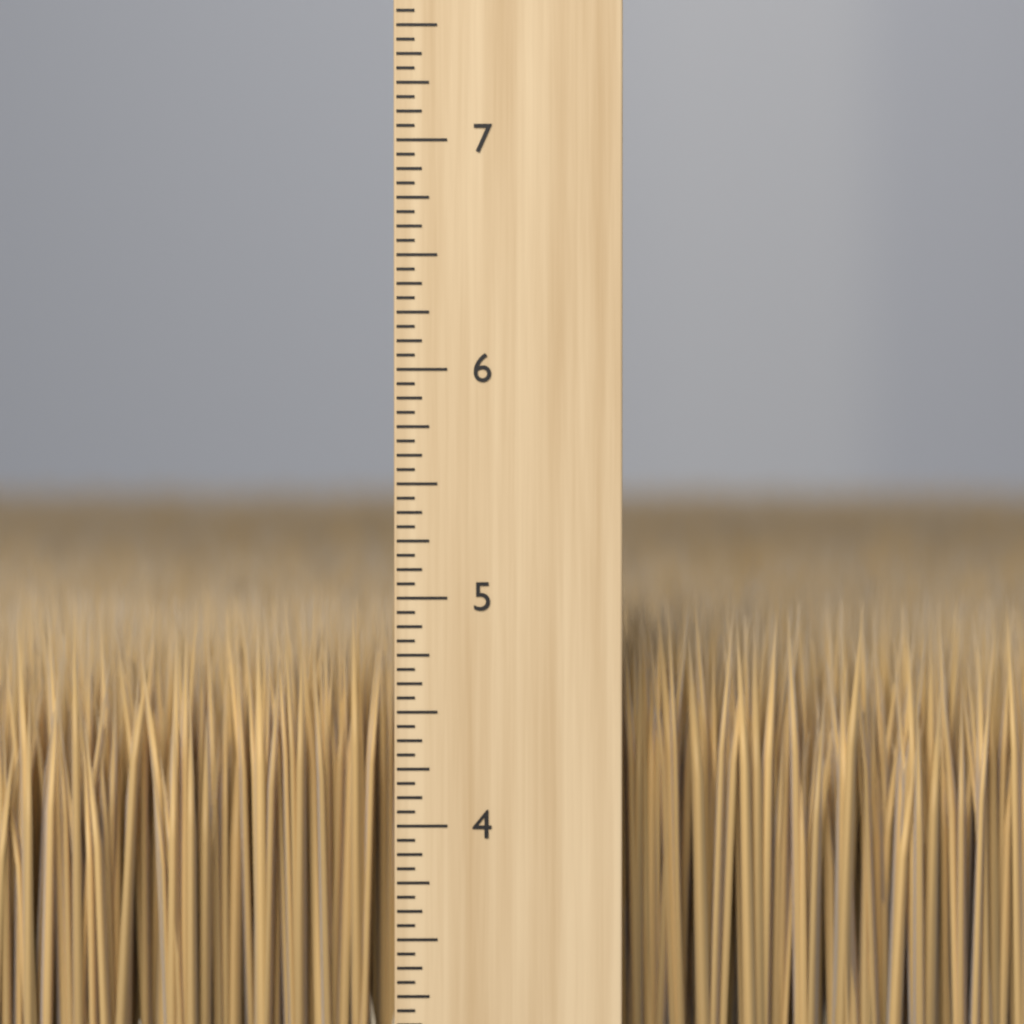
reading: 5.0000 inch
